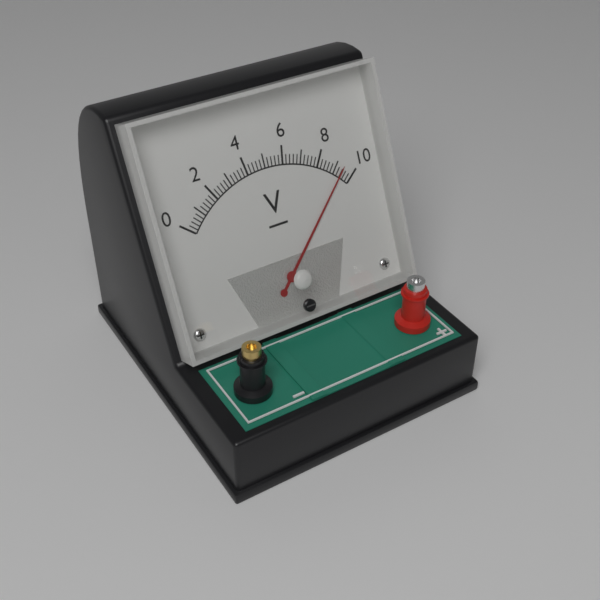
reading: 9.4 V
